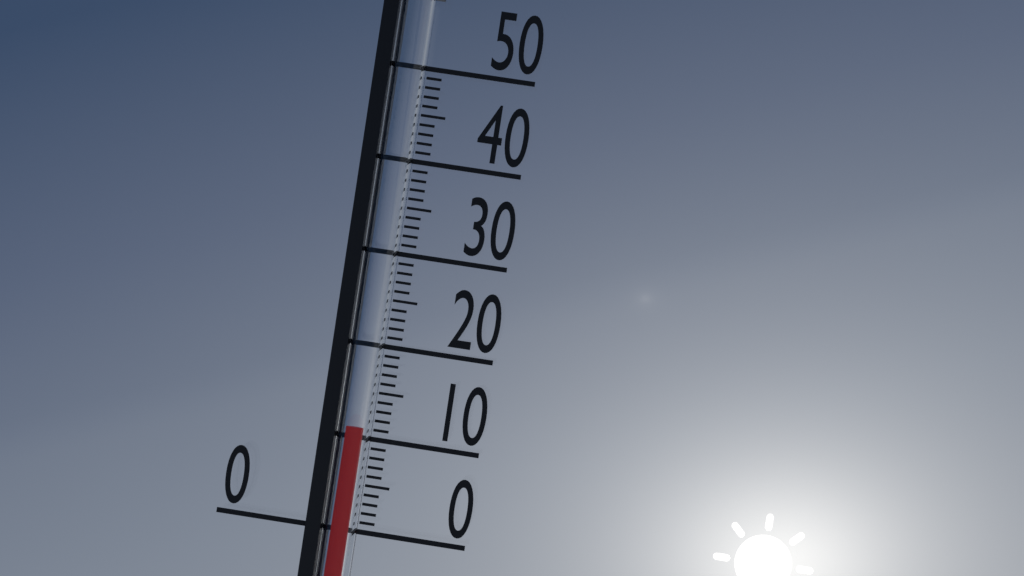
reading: 11 (no unit)
